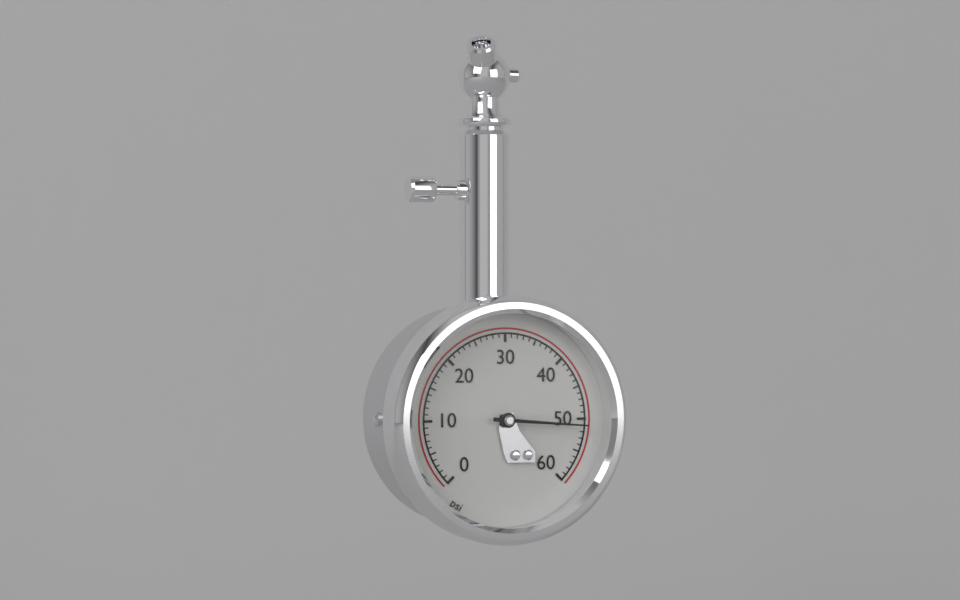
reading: 51 psi
